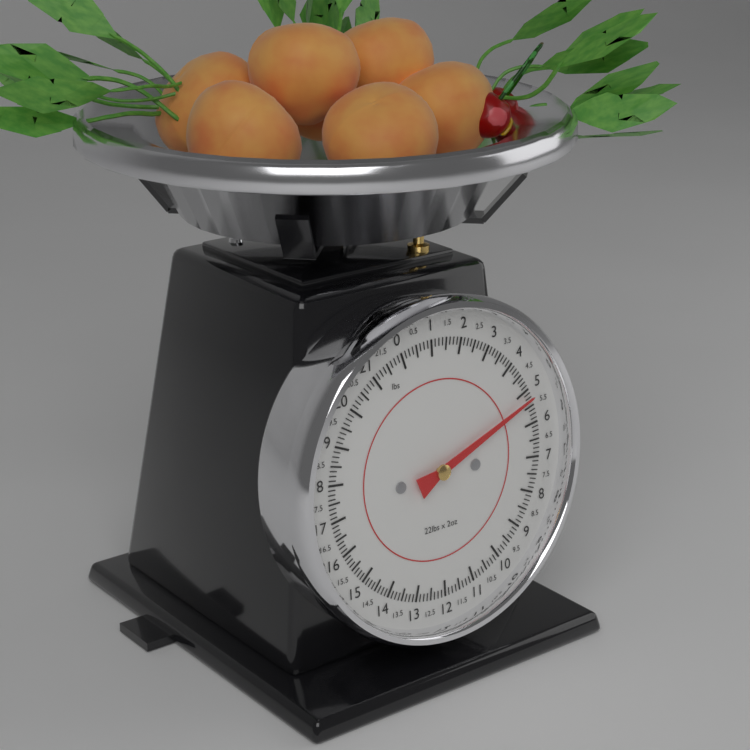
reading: 5.250 lbs
